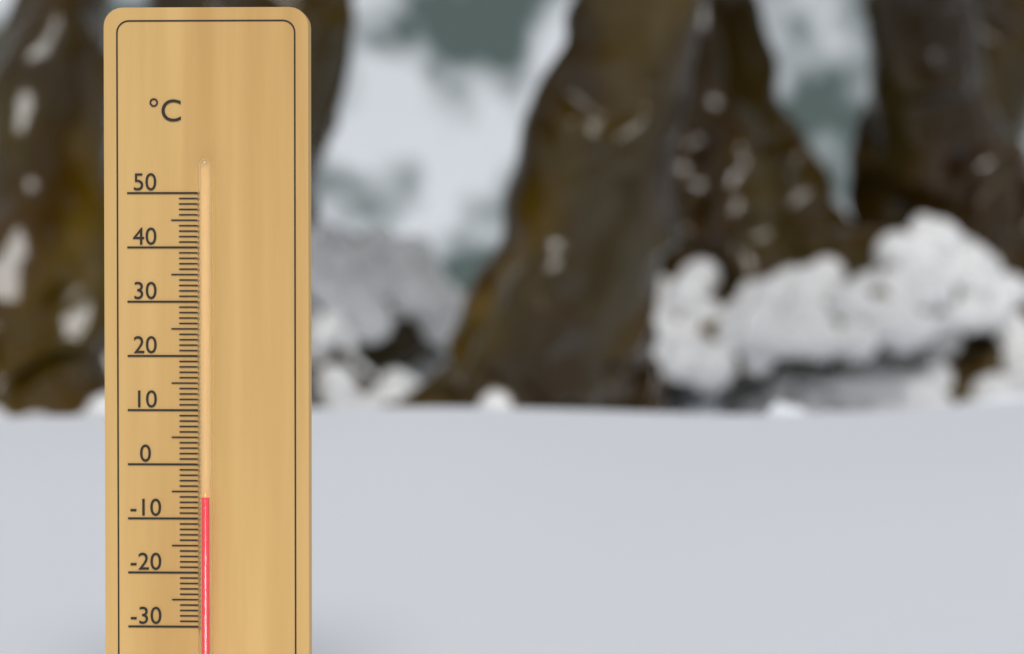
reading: -6 °C
